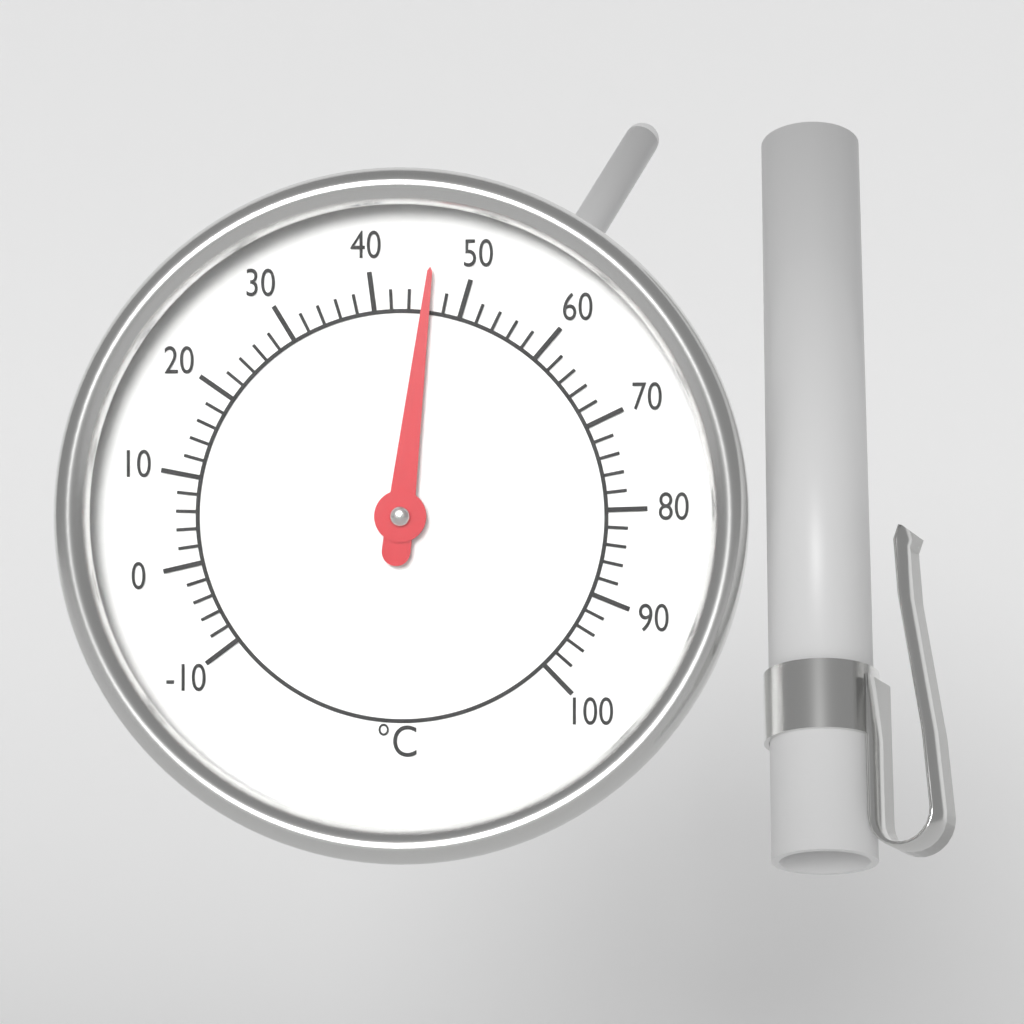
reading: 46 °C
